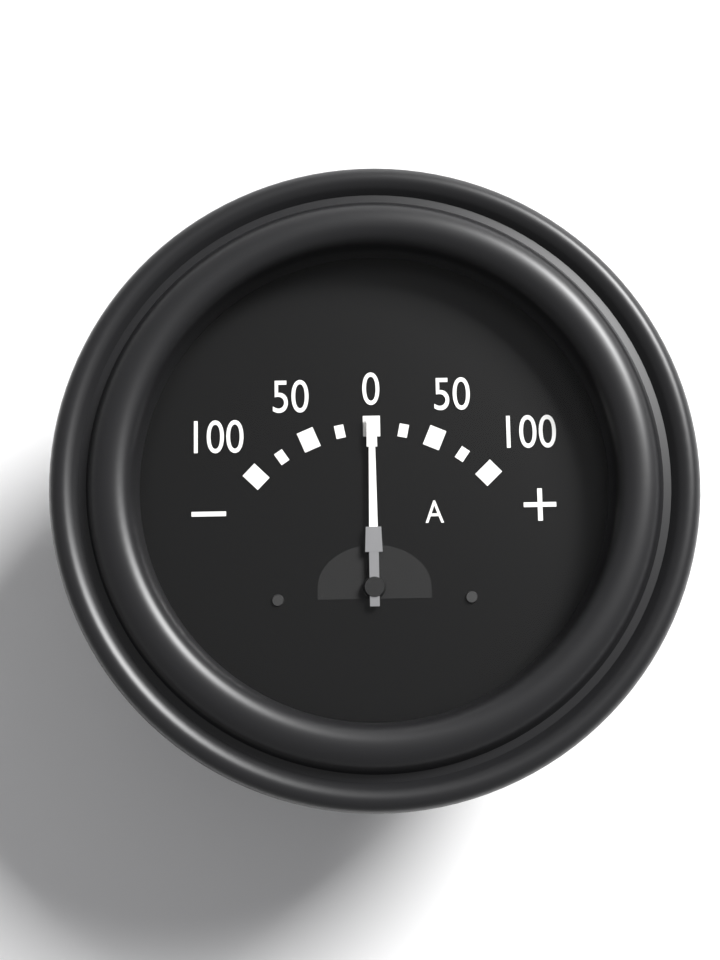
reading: 0 A
